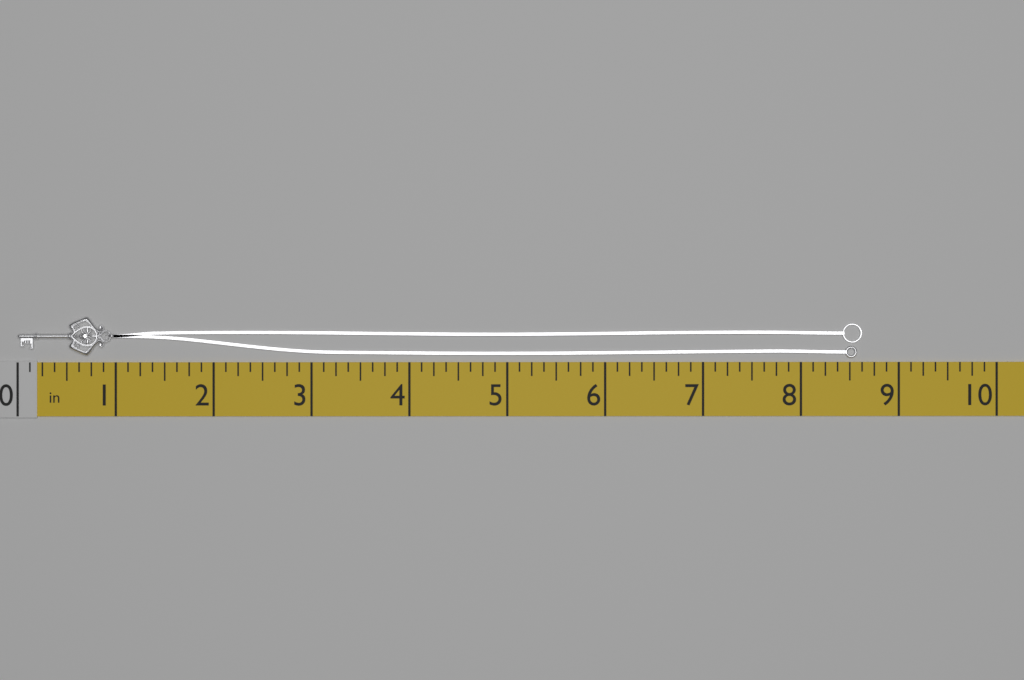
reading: 8.625 in
